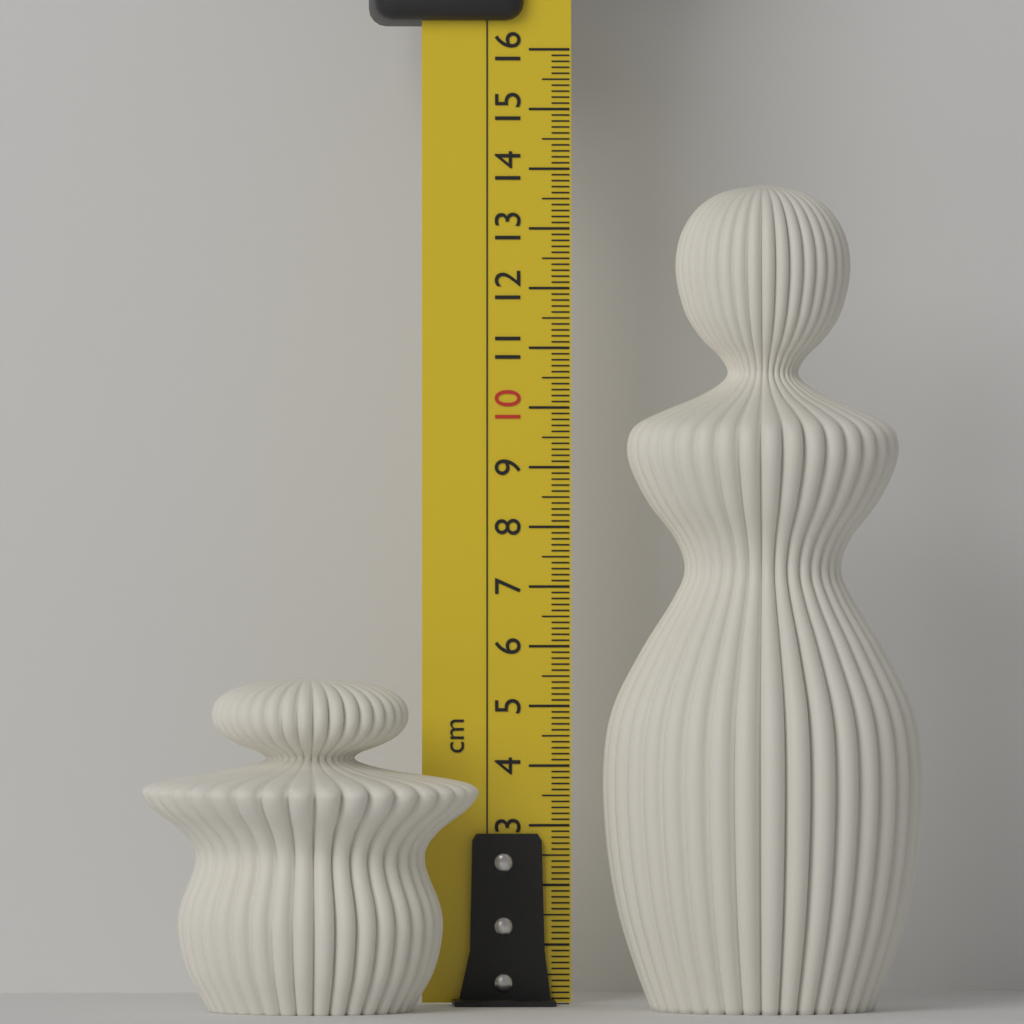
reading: 5.5 cm
